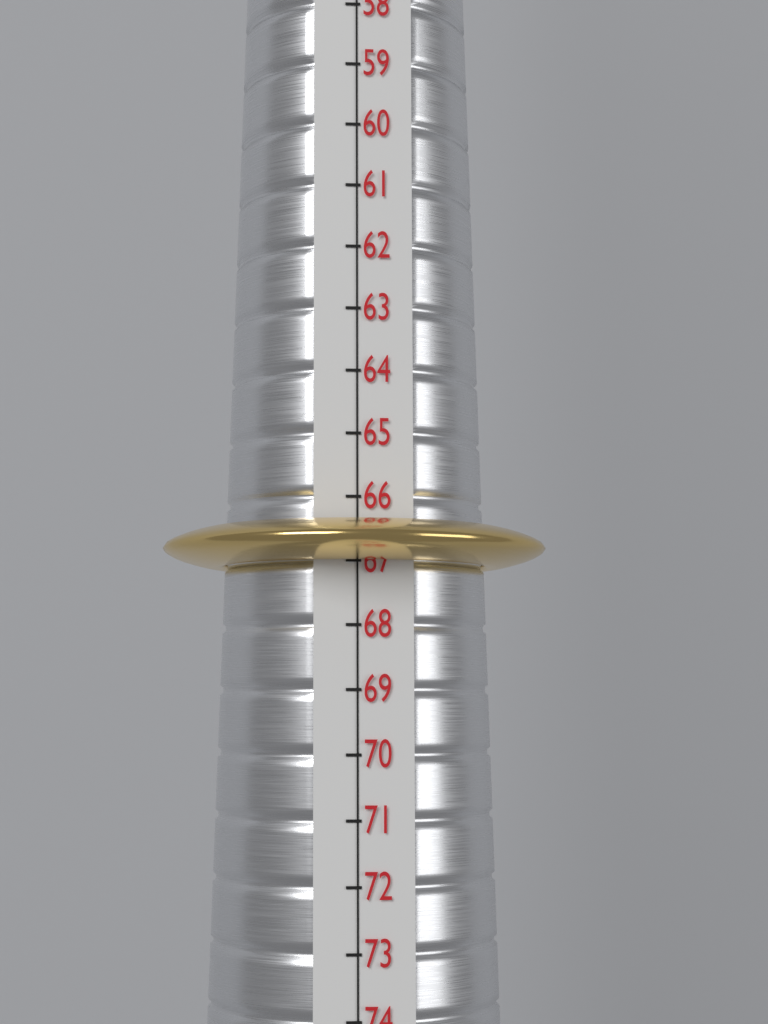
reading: 67 (no unit)
